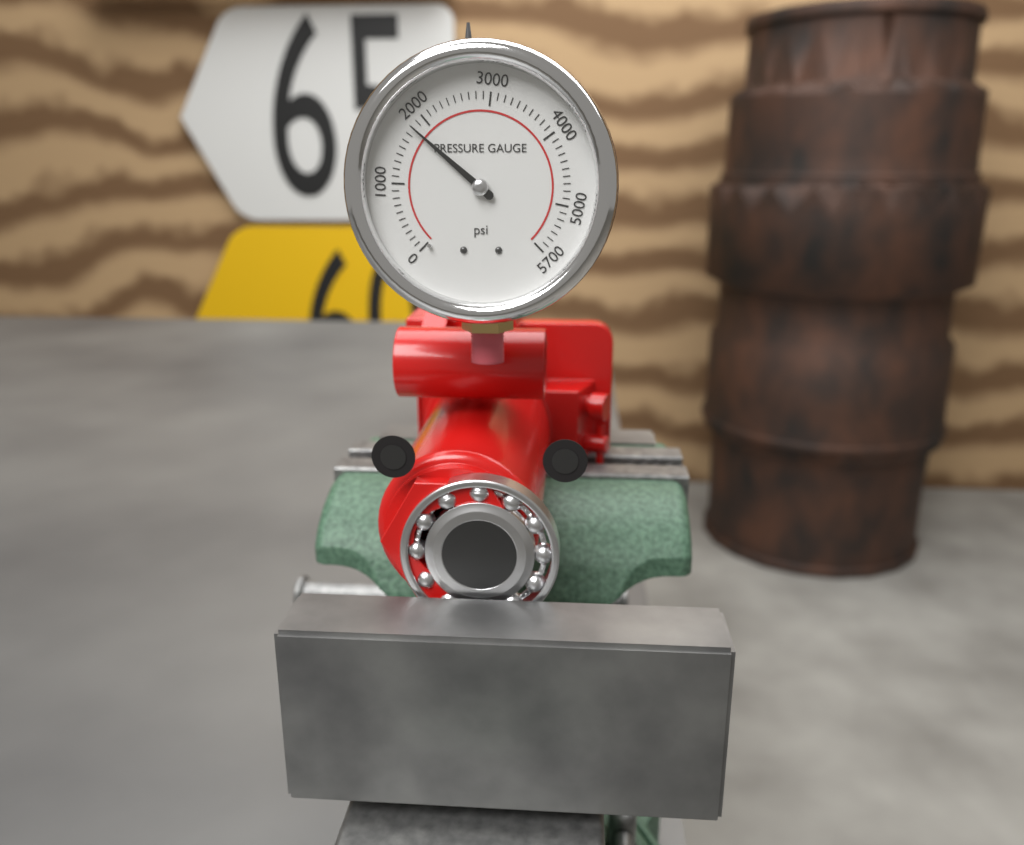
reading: 1800 psi
